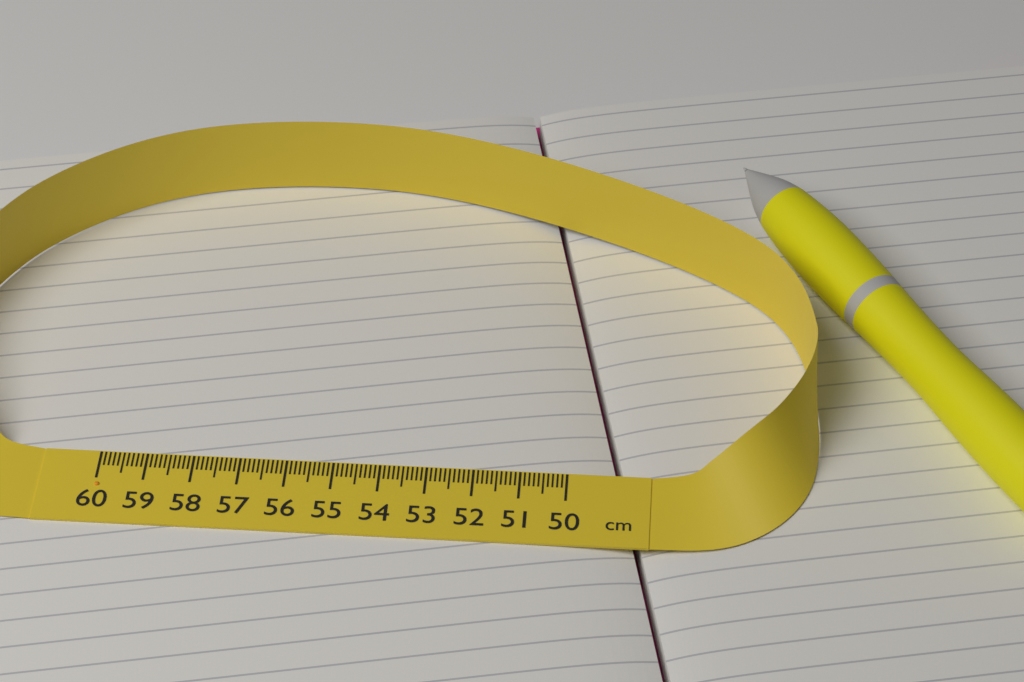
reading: 59.9 cm
